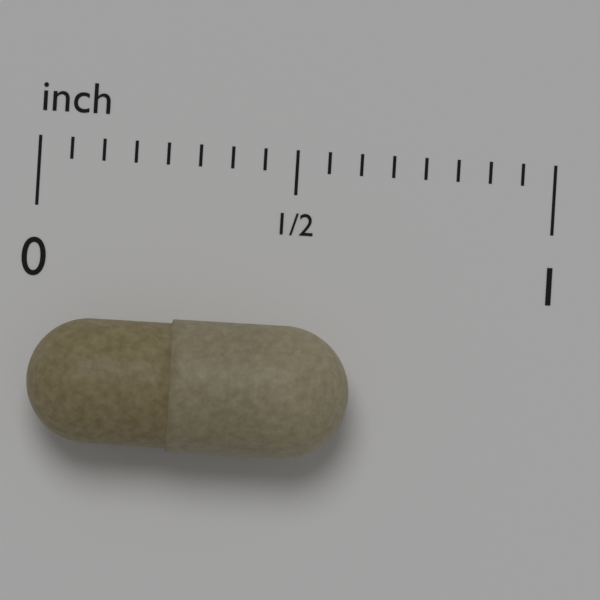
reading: 0.6250 in
